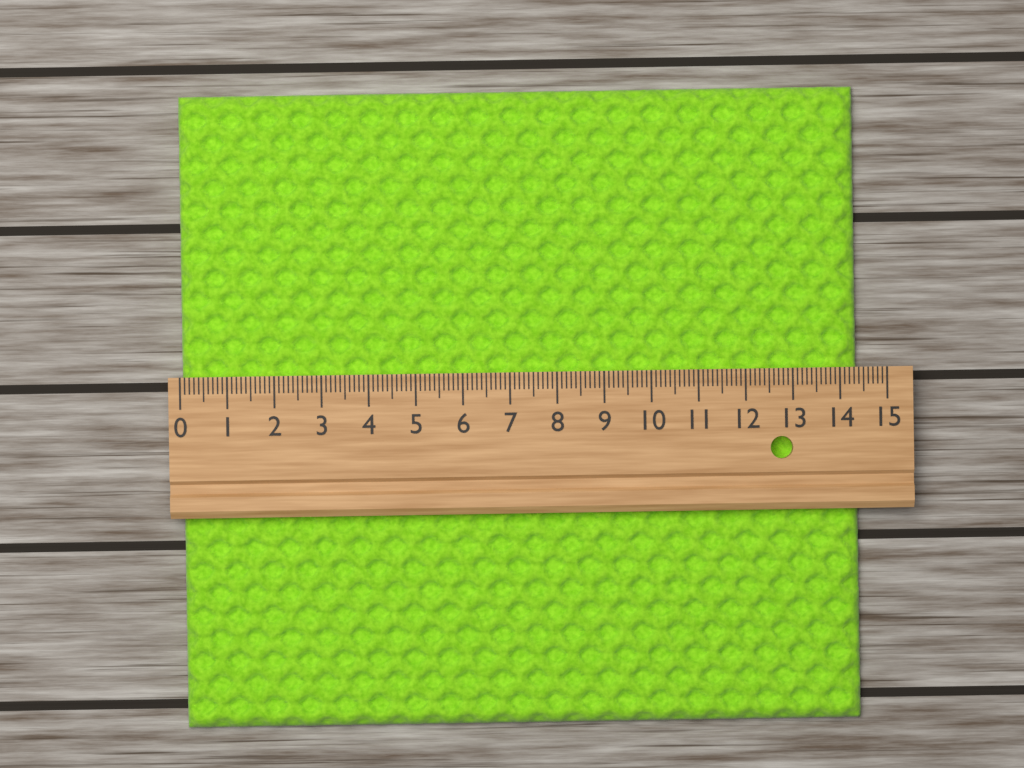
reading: 14.4 (no unit)
